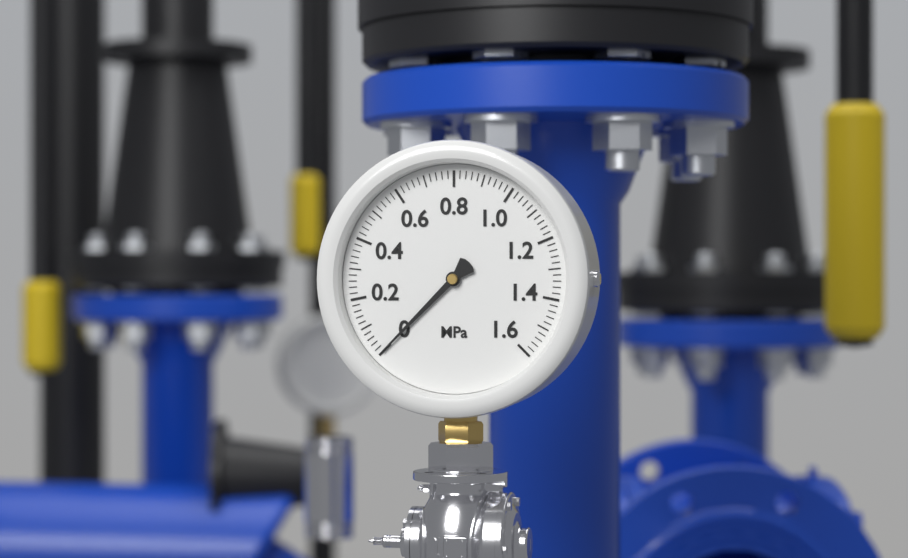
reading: 0.00 MPa
